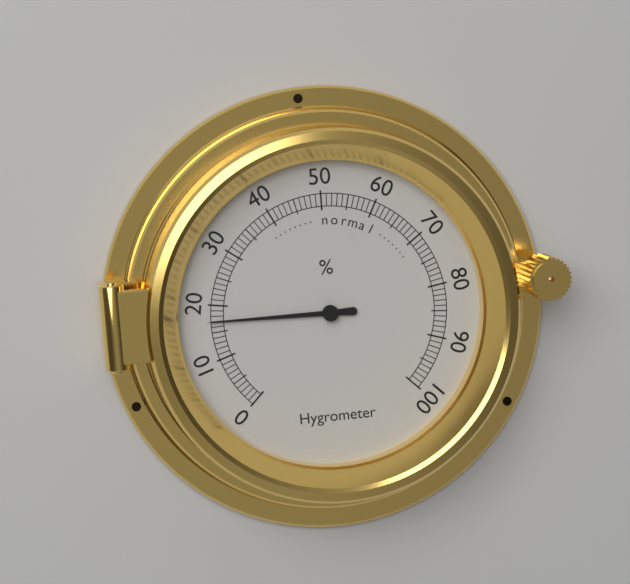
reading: 17 %
